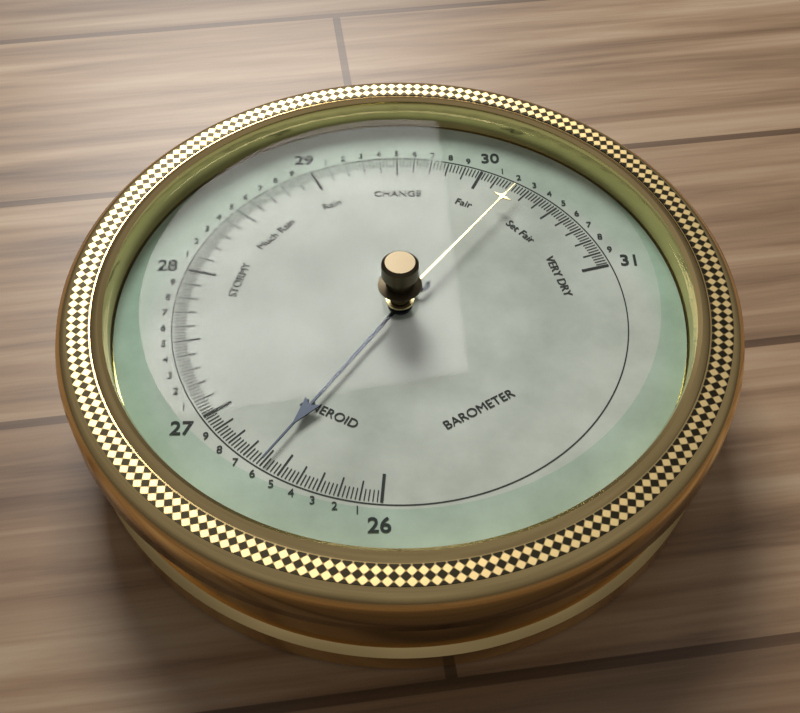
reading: 26.60 (no unit)
